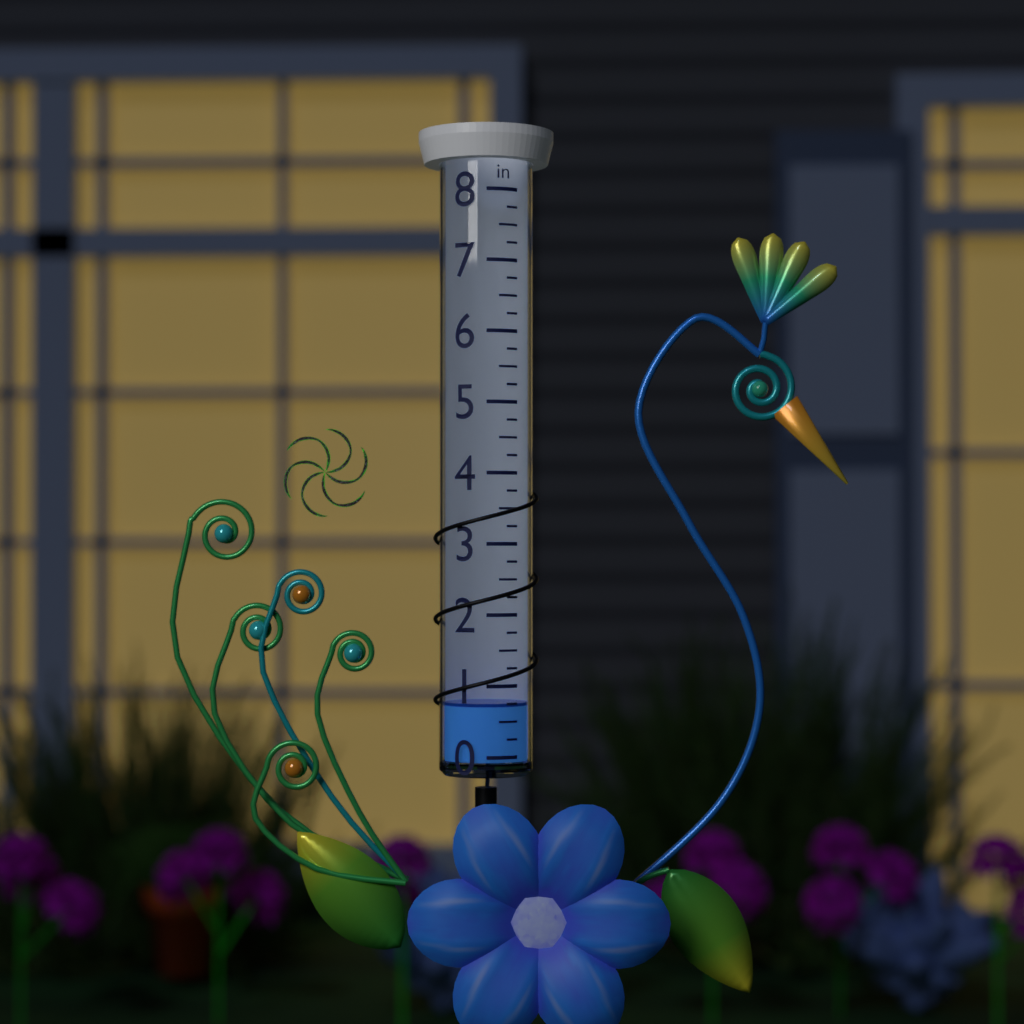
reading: 0.75 in
